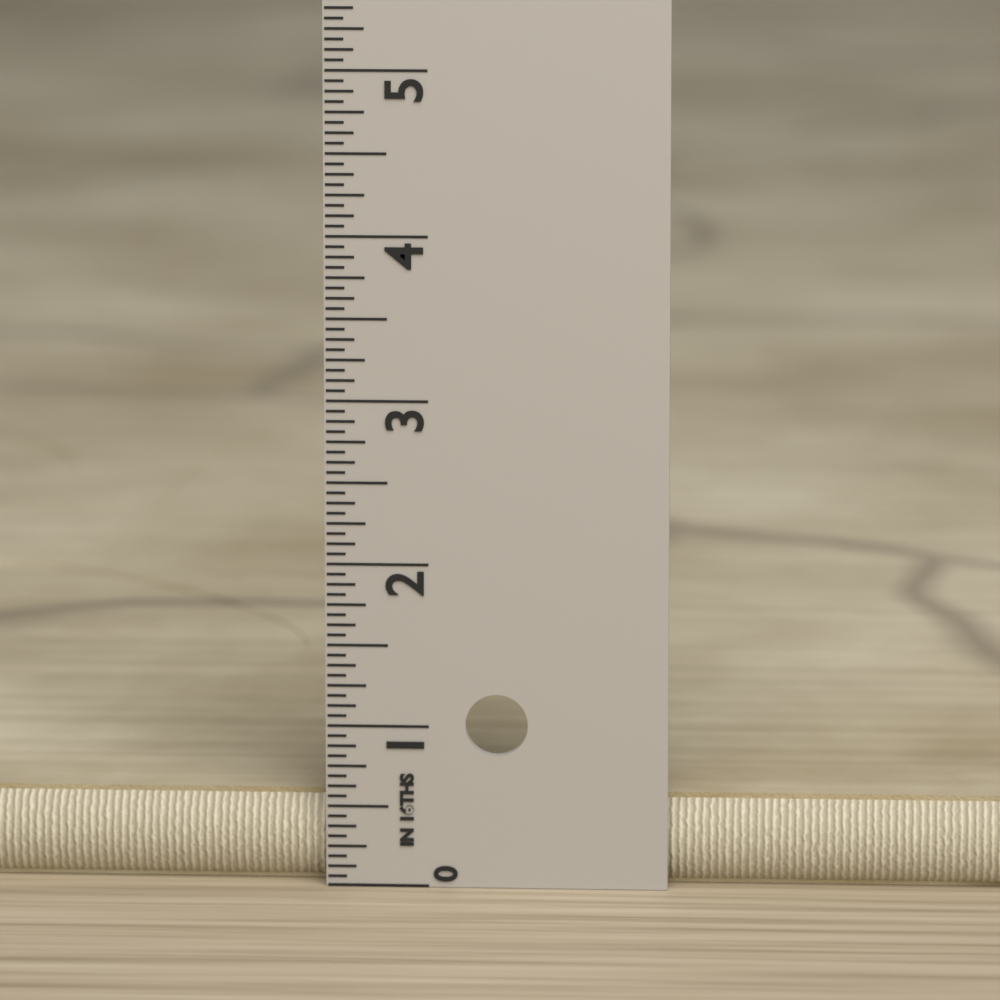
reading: 0.5625 in
